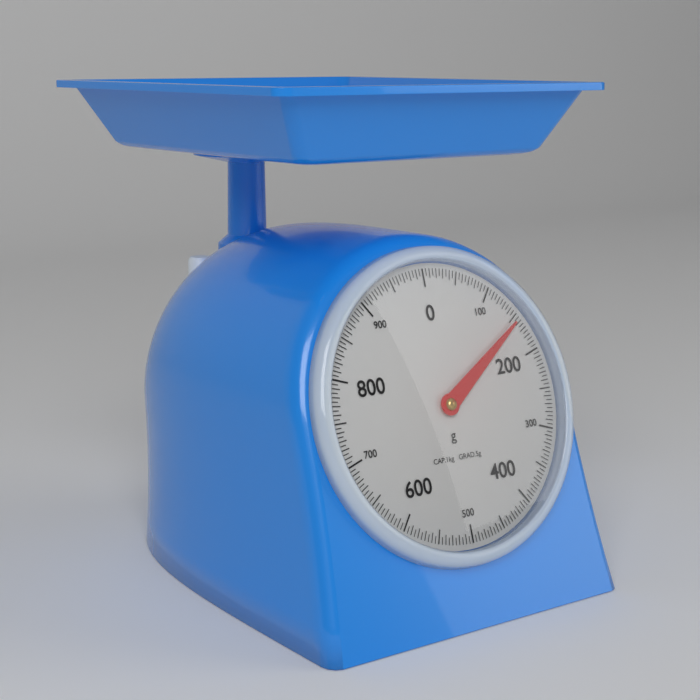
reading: 155 g
